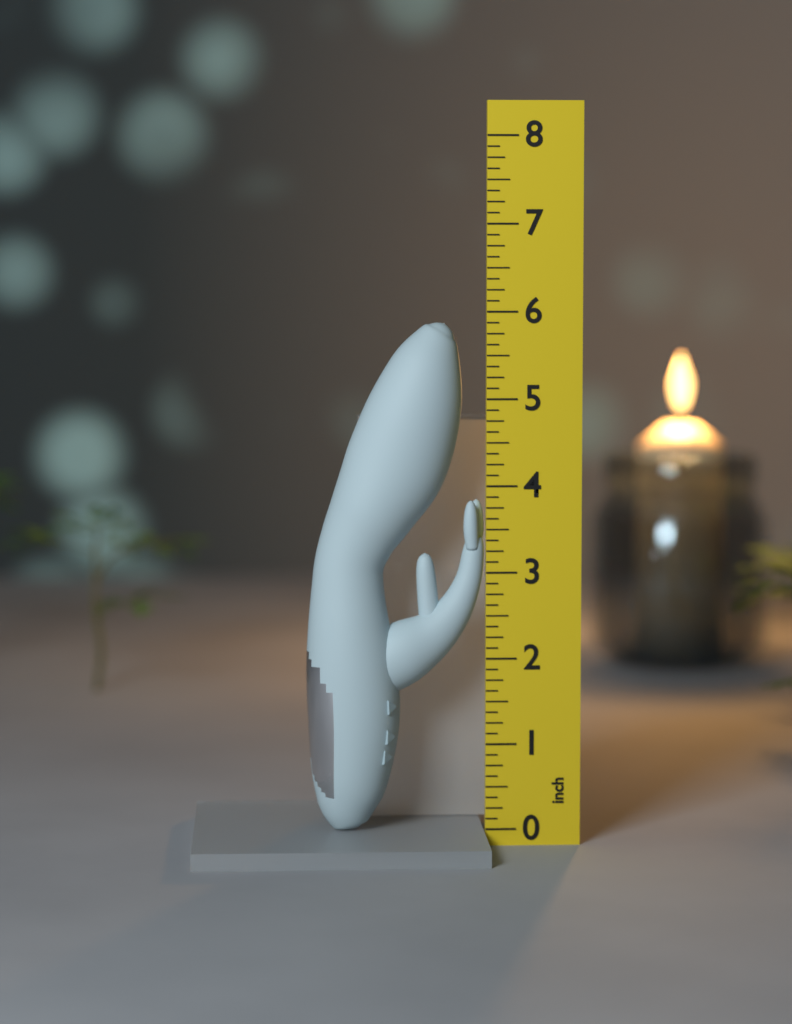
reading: 5.875 inch
